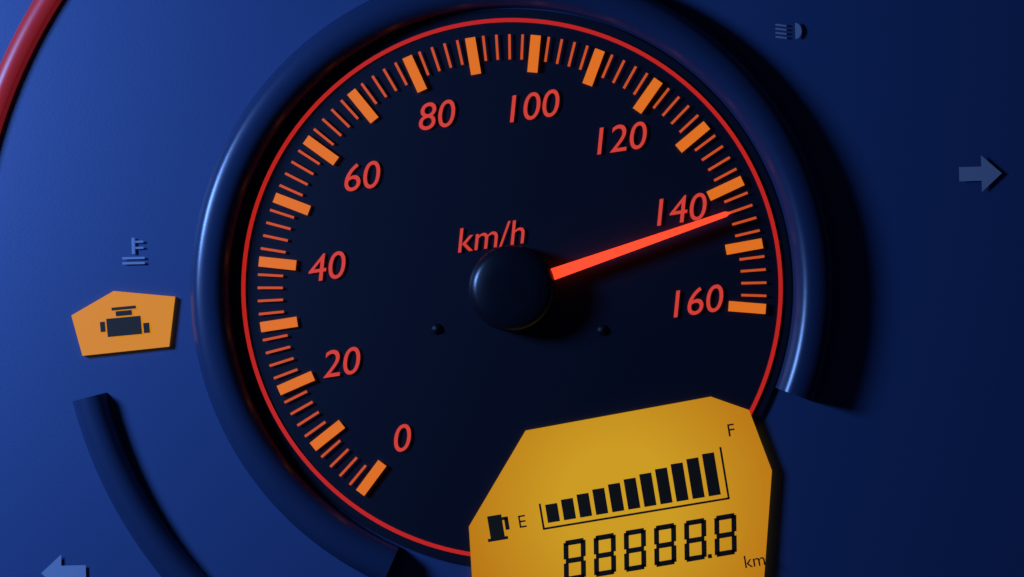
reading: 144 km/h
